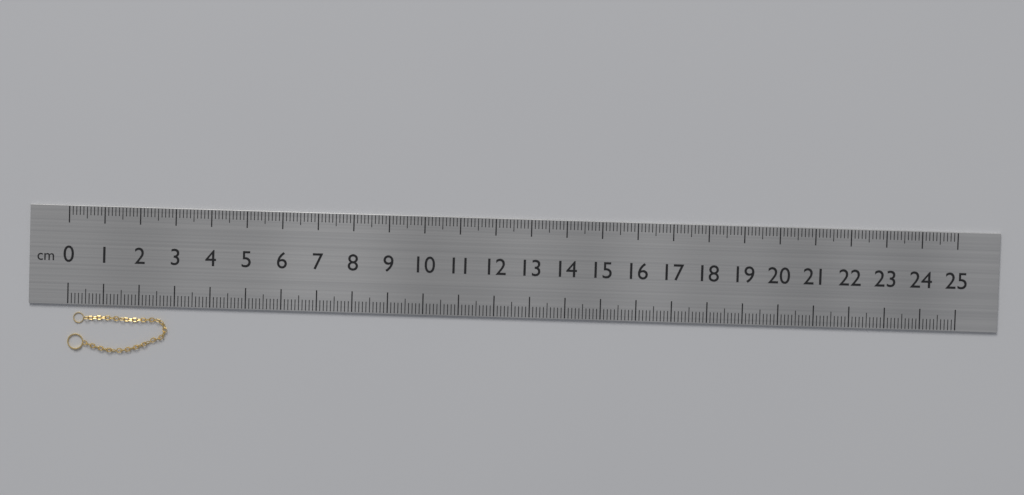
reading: 2.8 cm
